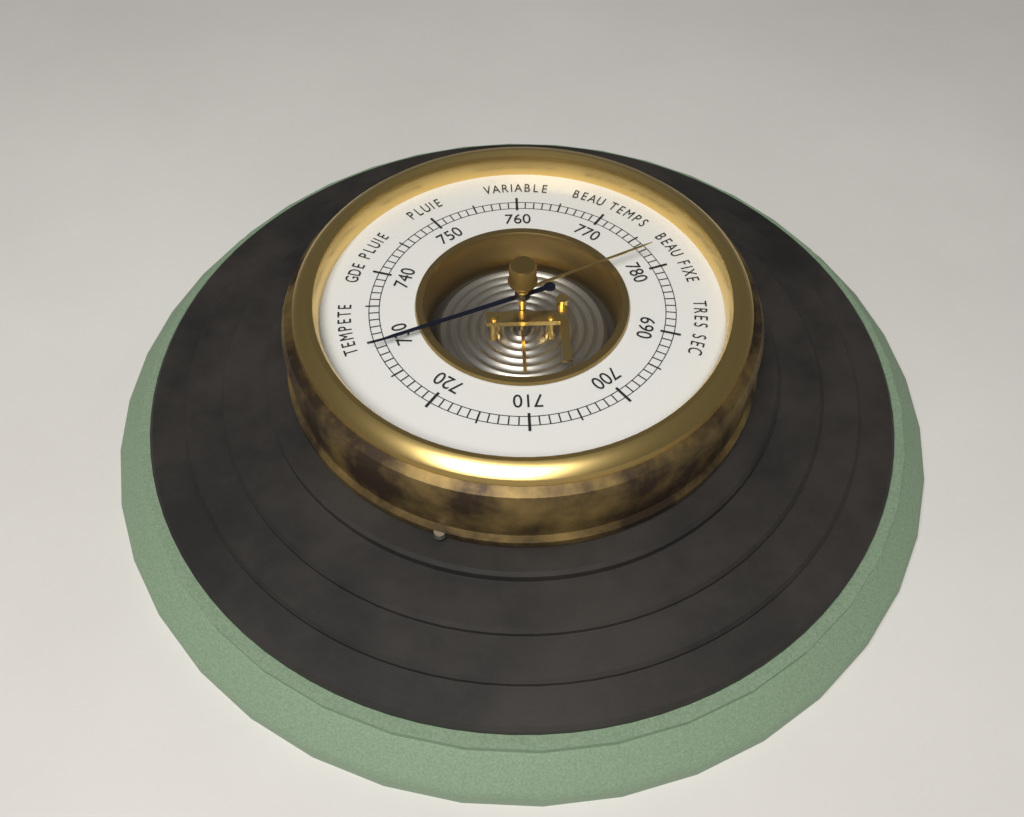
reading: 729 (no unit)
